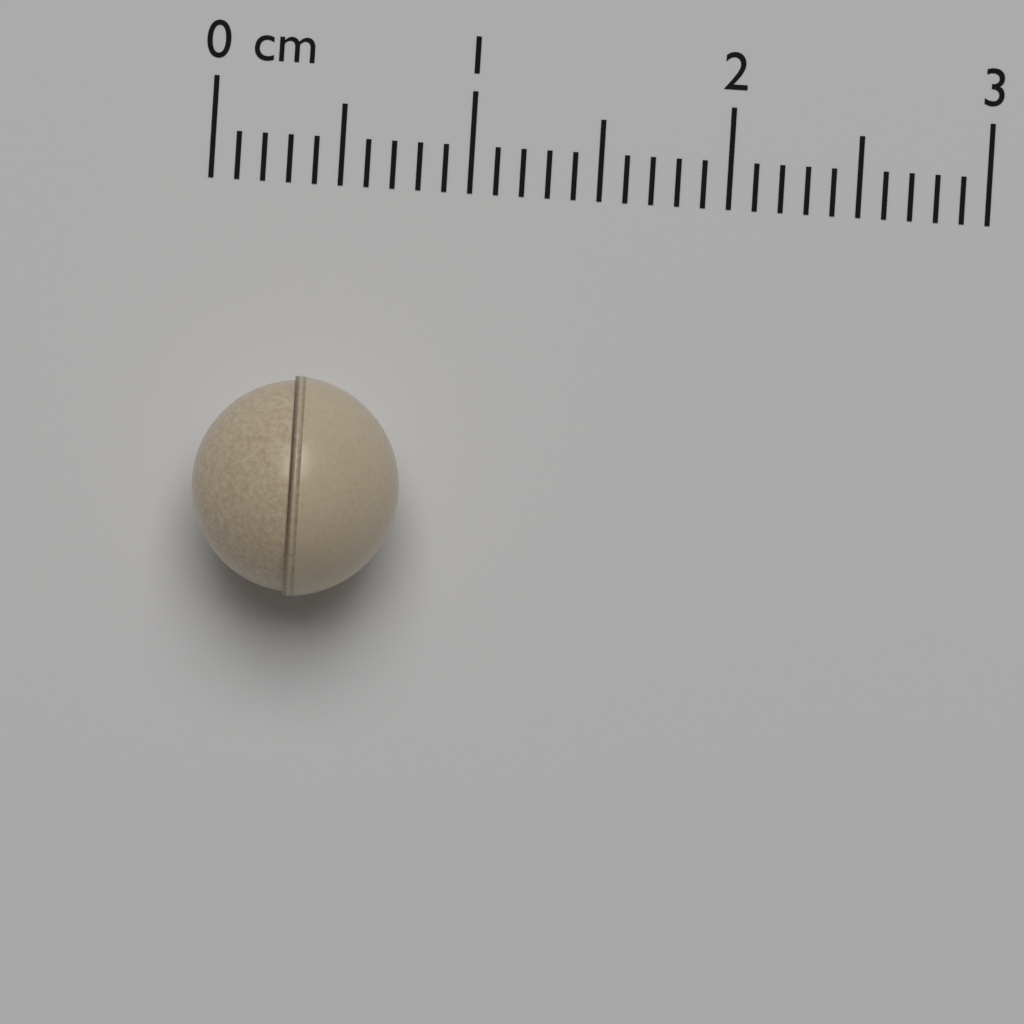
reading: 0.8 cm
